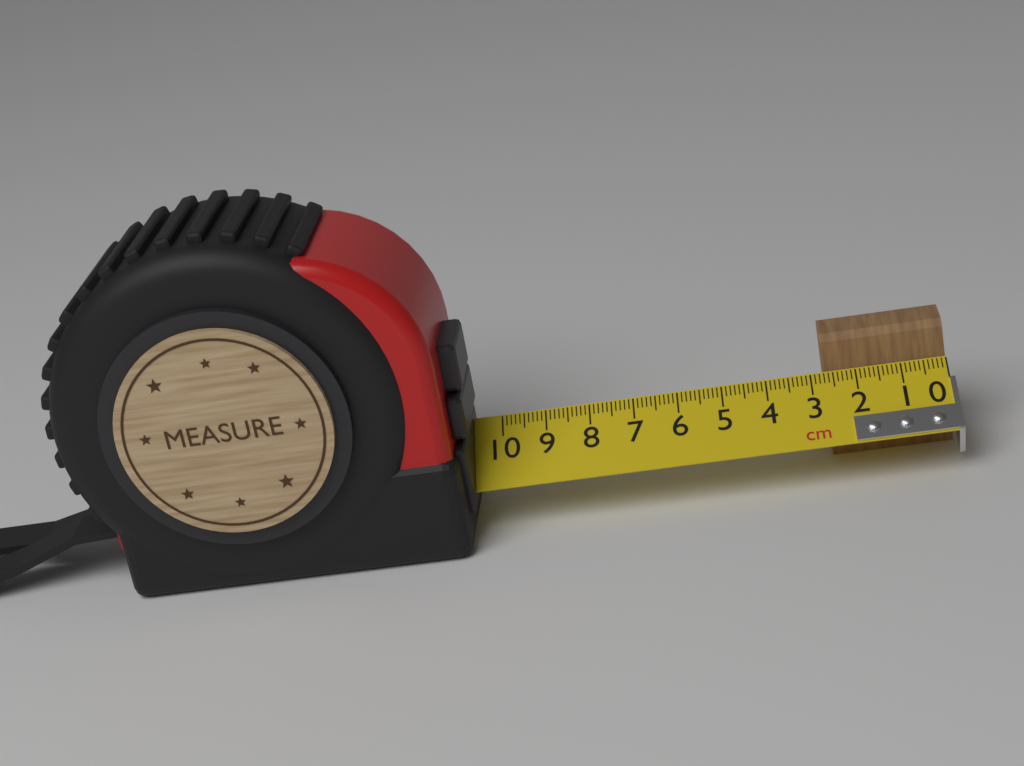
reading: 2.7 cm
